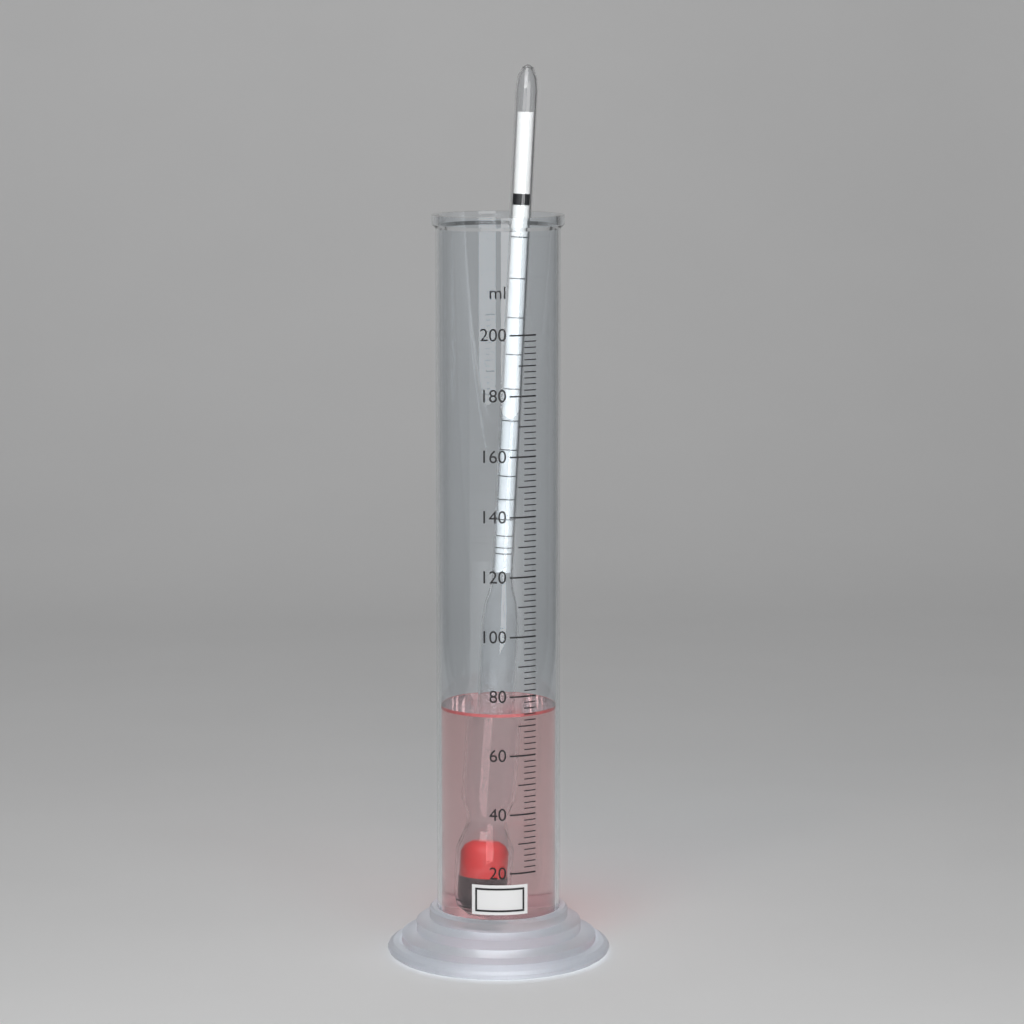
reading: 74 ml
